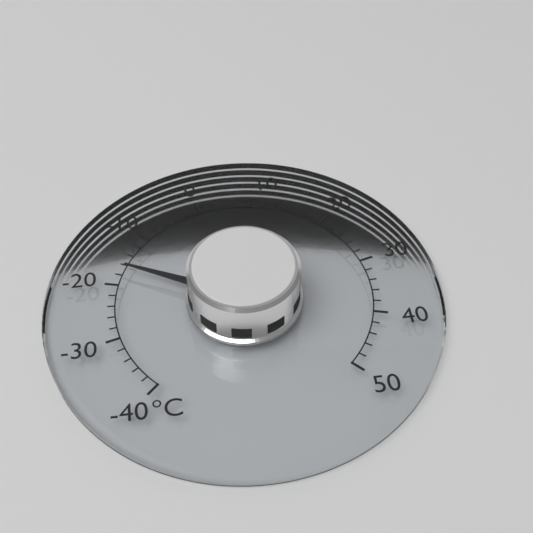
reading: -16 °C
